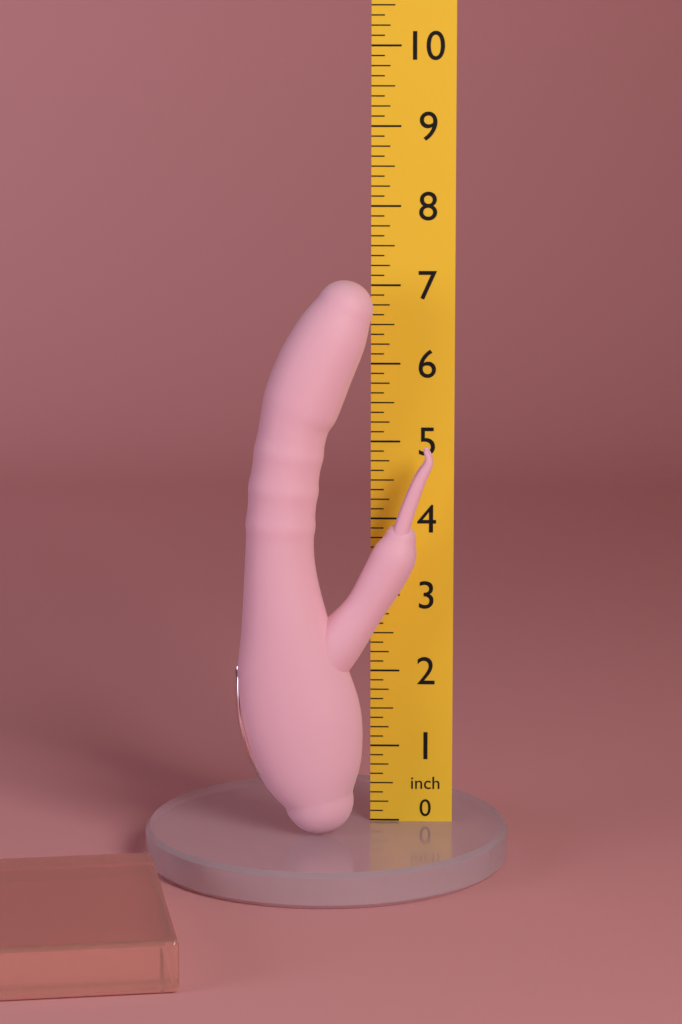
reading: 7.125 inch
